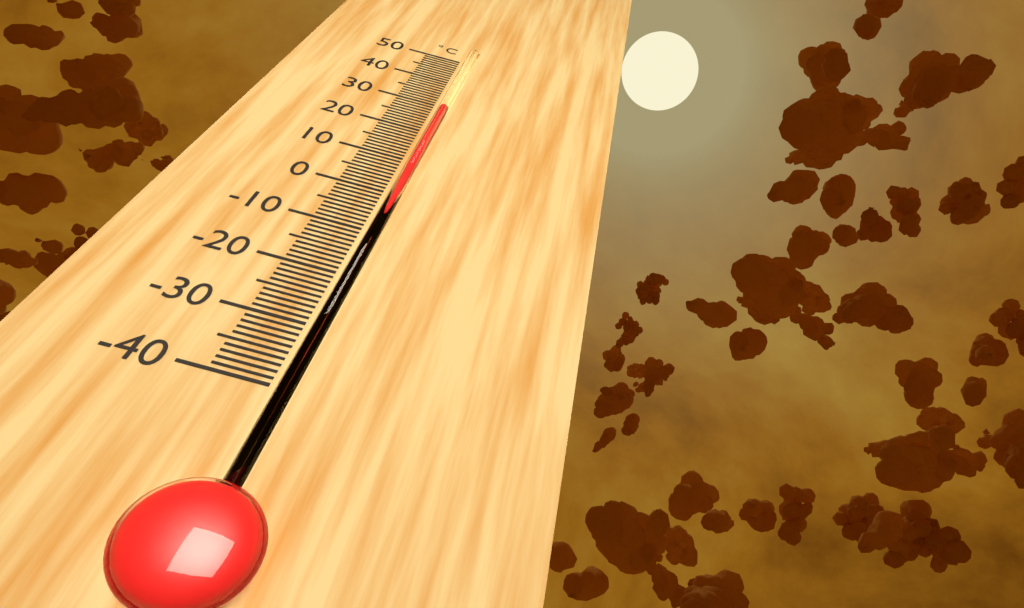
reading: 30 °C
